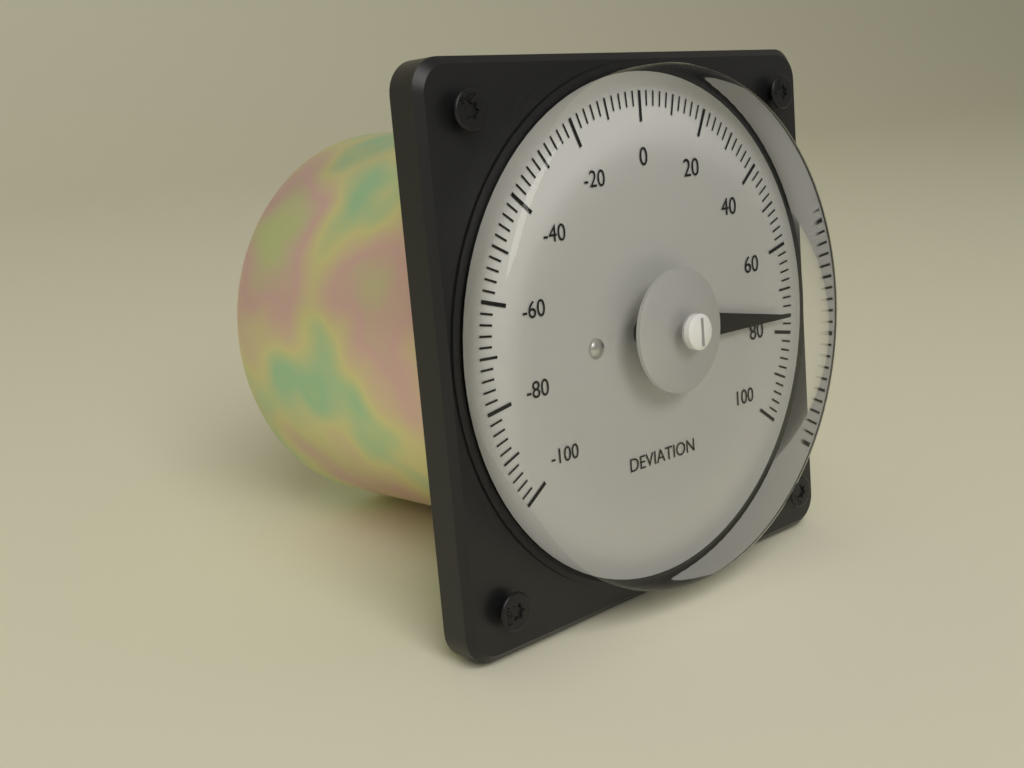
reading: 76 (no unit)
